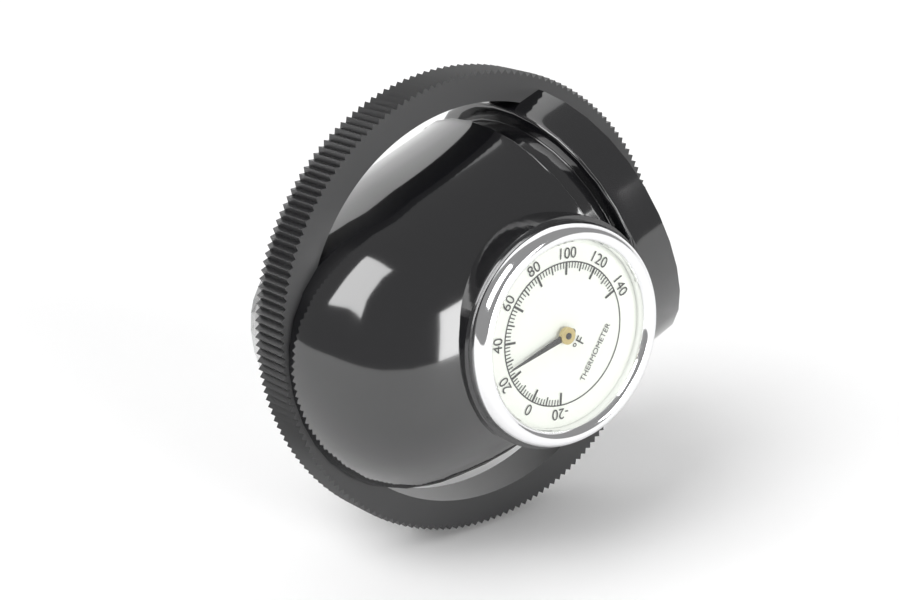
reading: 26 °F
